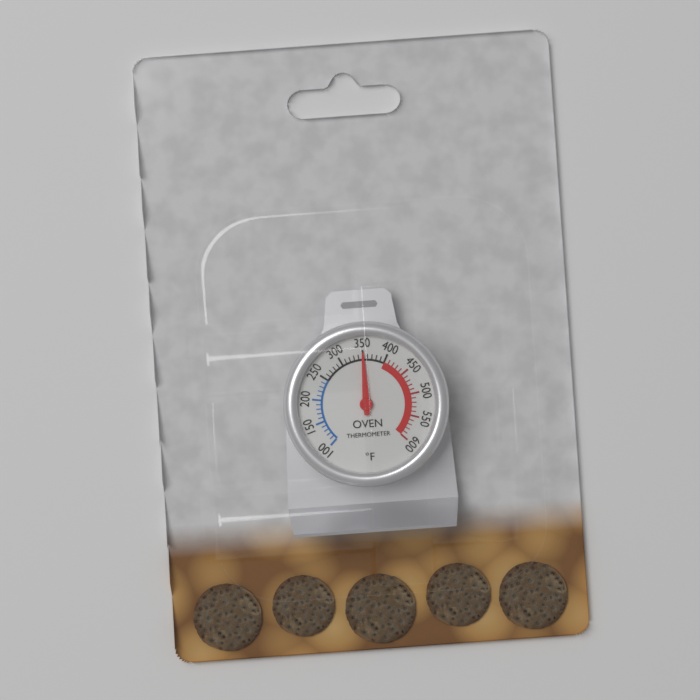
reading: 350 °F
